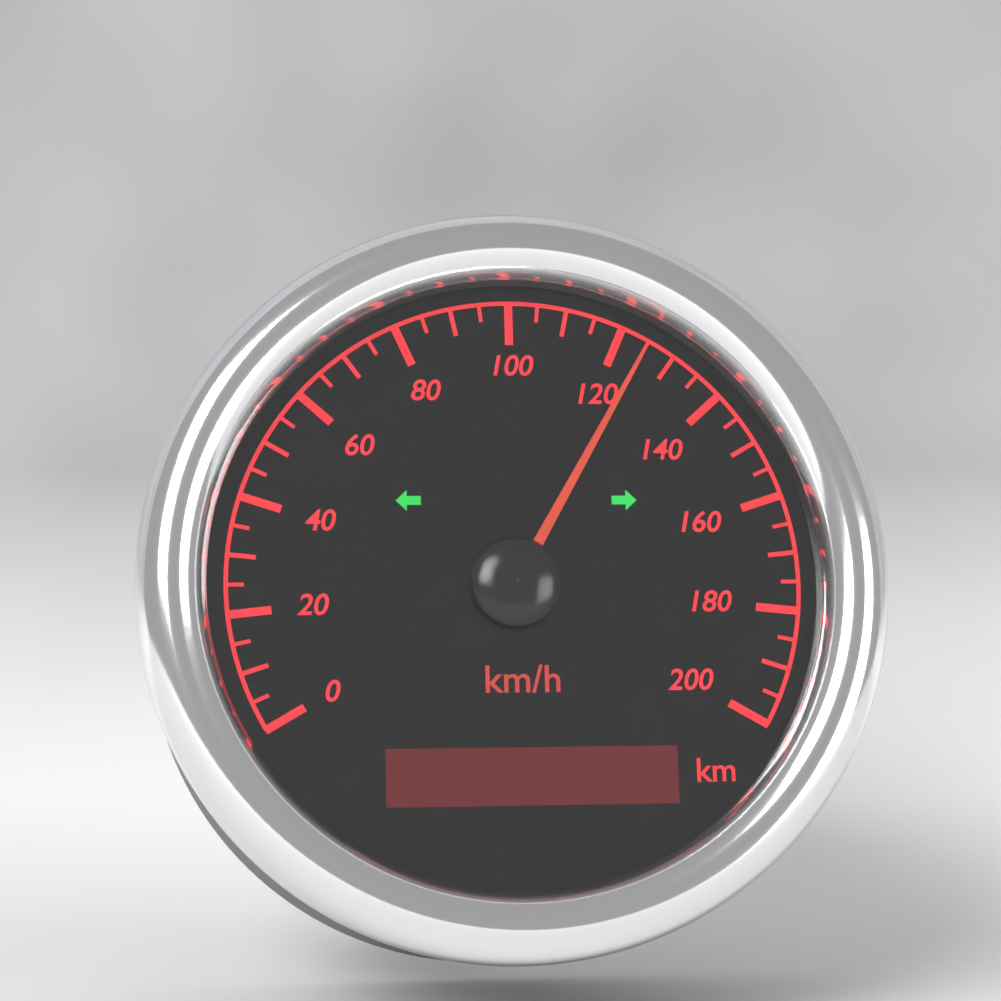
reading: 125 km/h
